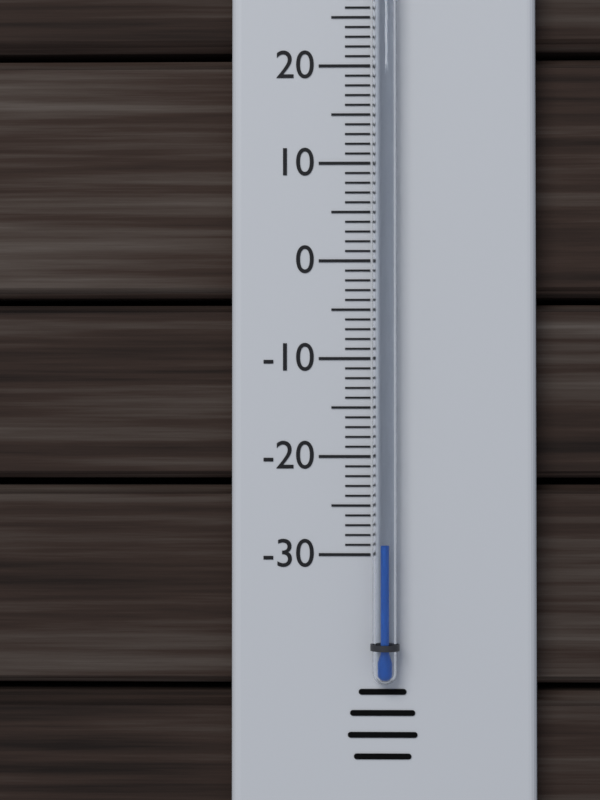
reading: -29 °C
